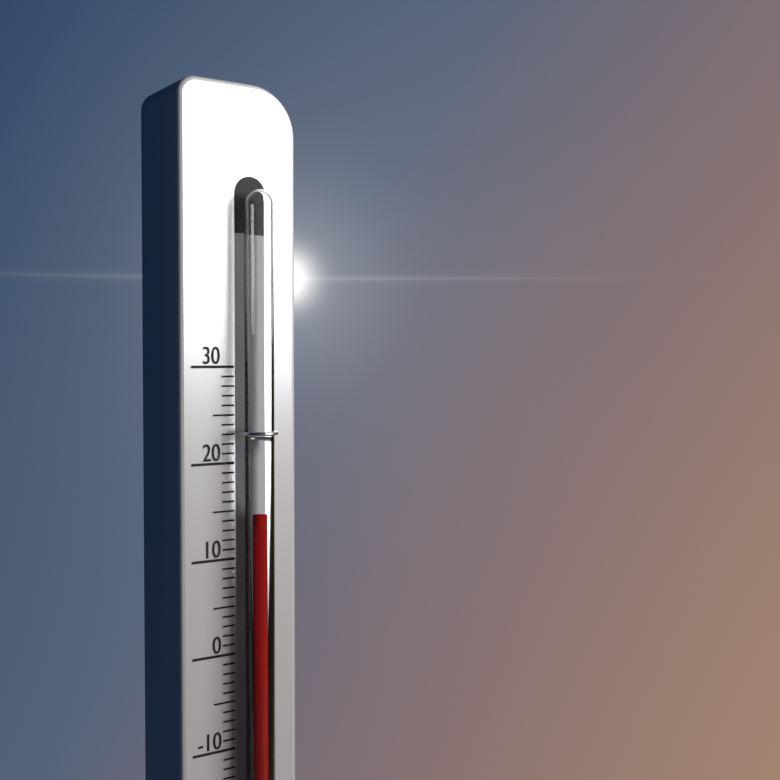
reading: 15 (no unit)
